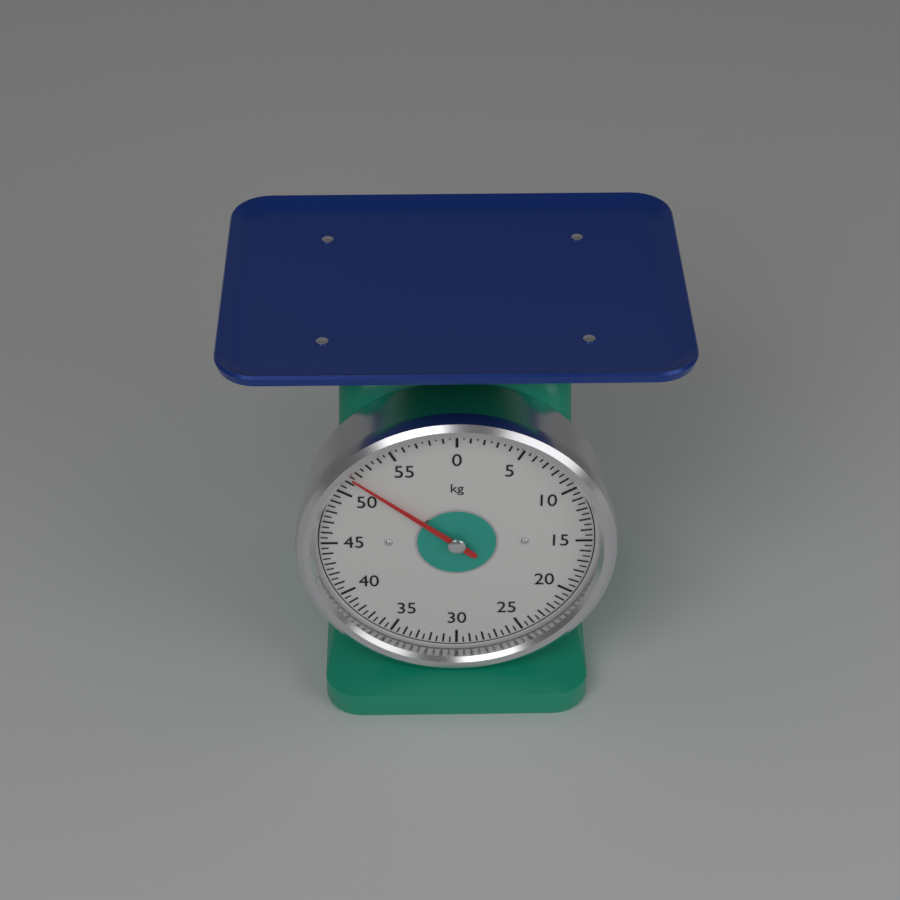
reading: 51.5 kg
